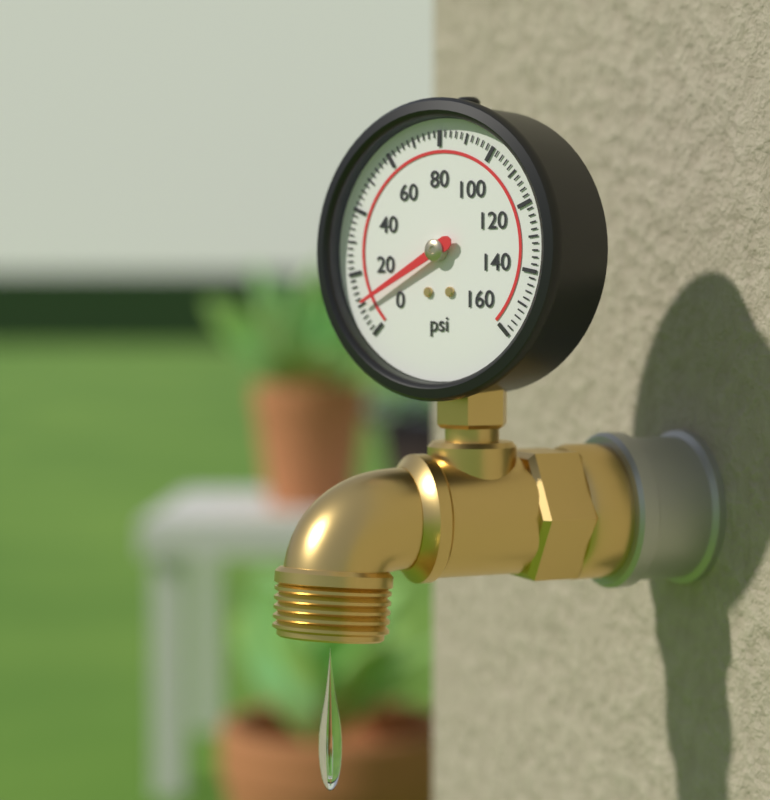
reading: 10 psi
